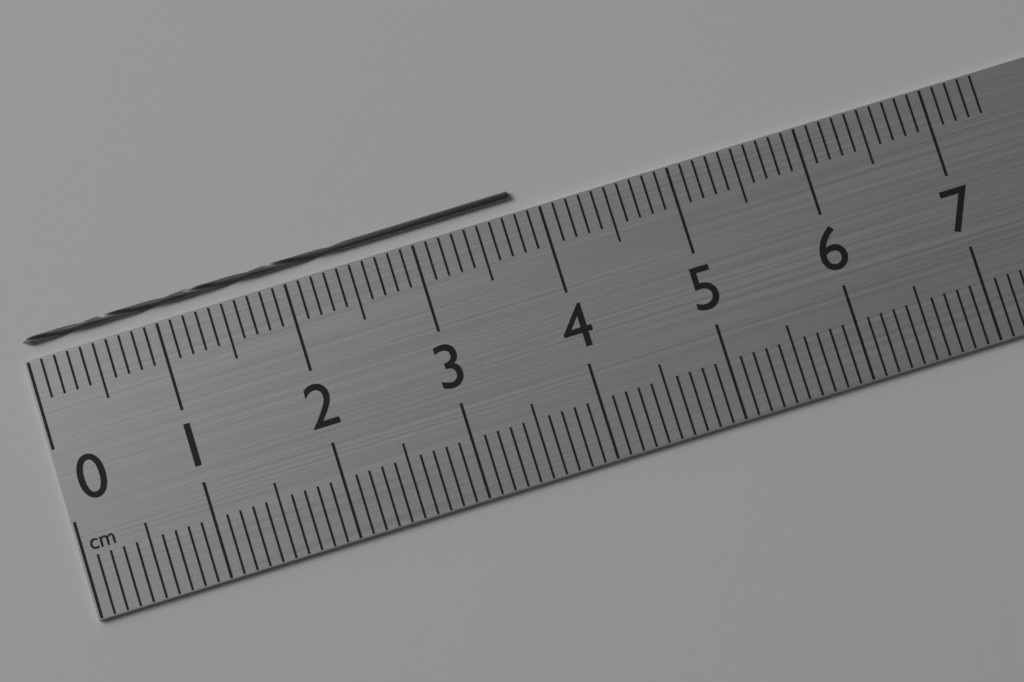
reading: 3.8 cm
